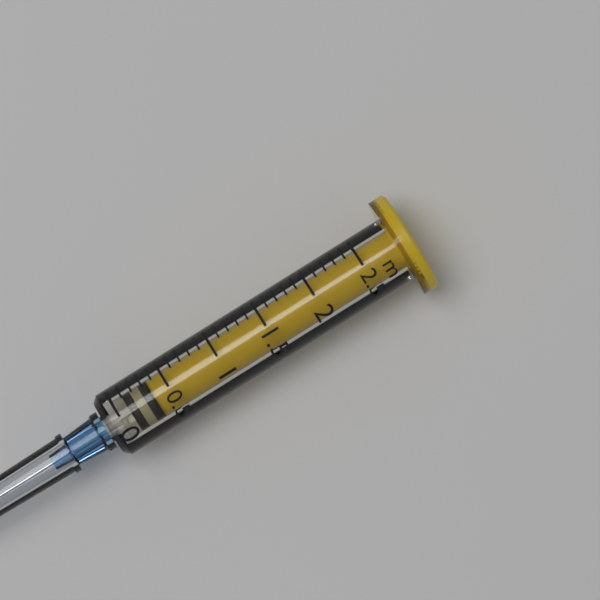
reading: 0.1 ml
